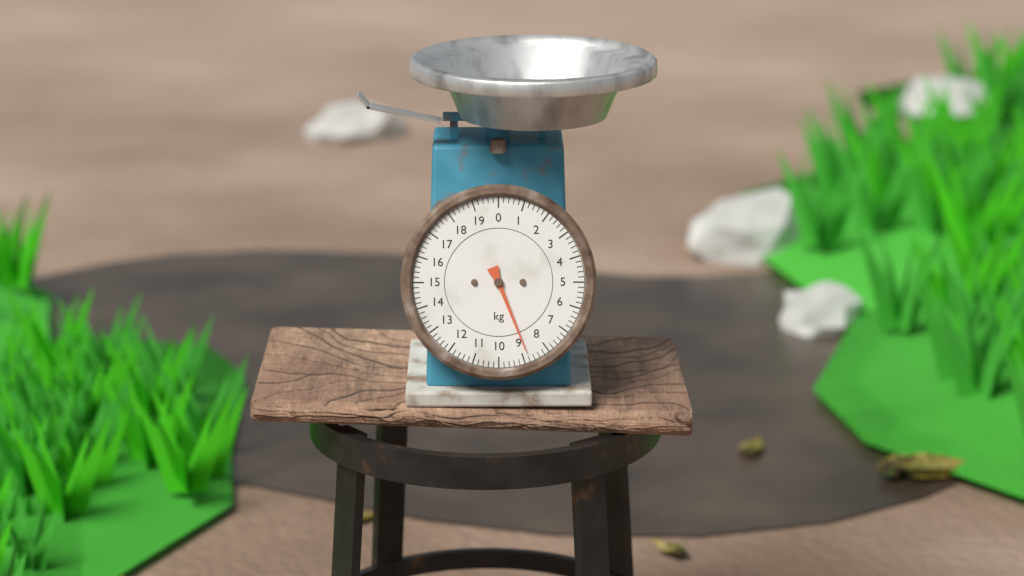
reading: 8.8 kg
